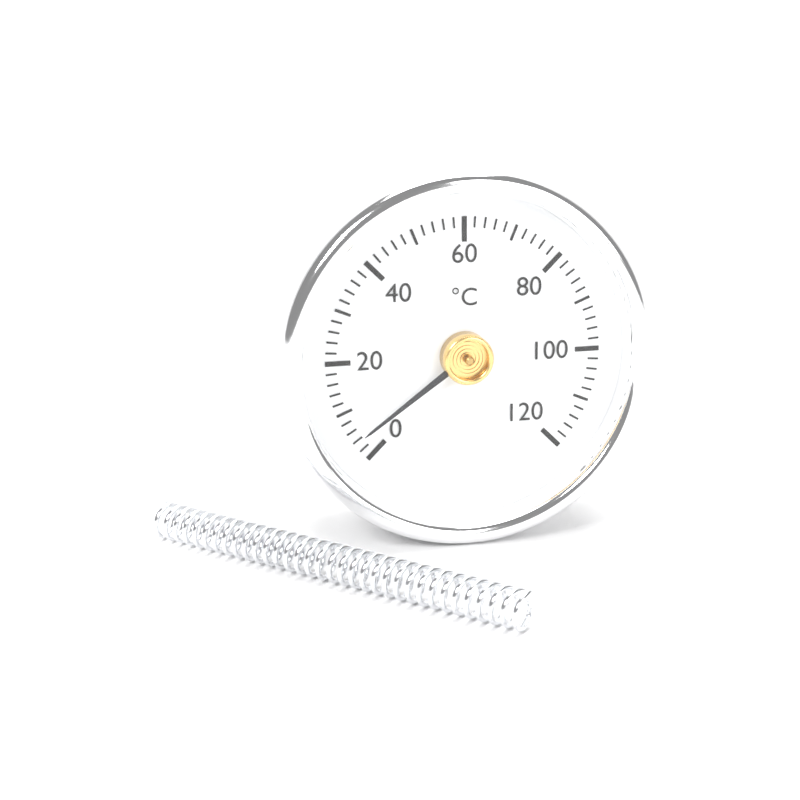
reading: 4 °C
